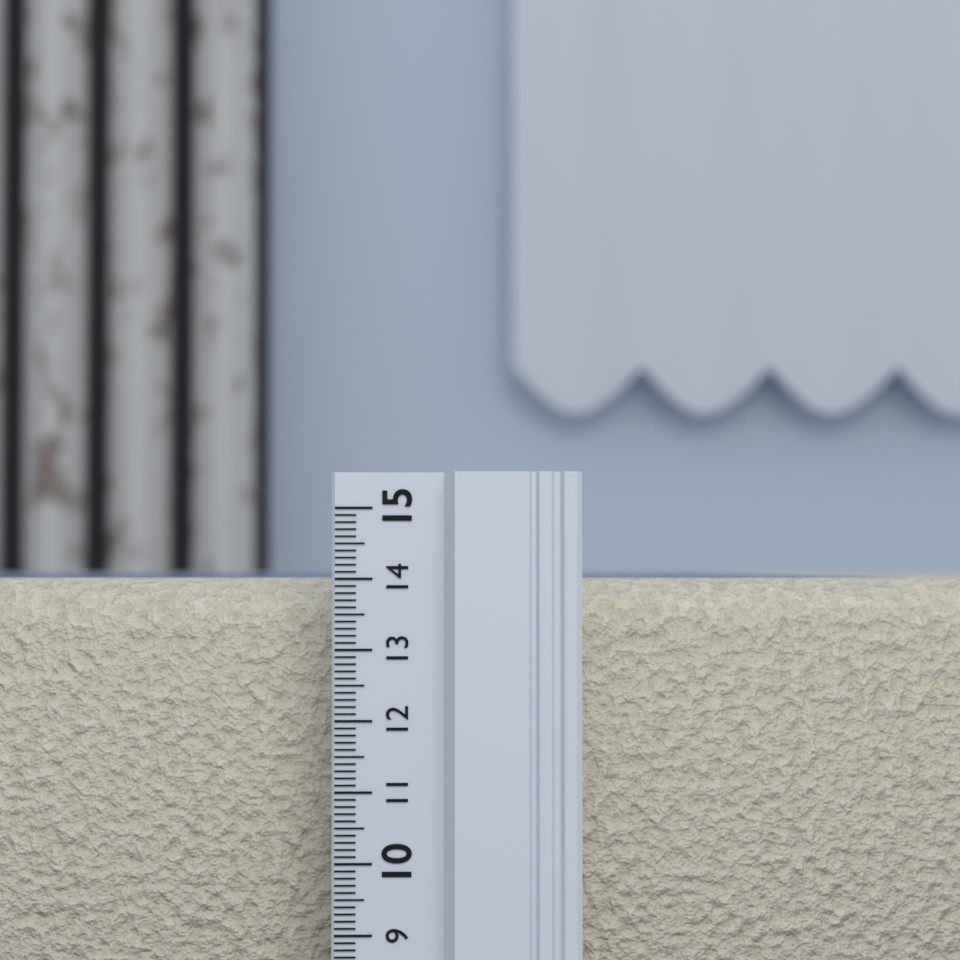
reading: 14.0 (no unit)
